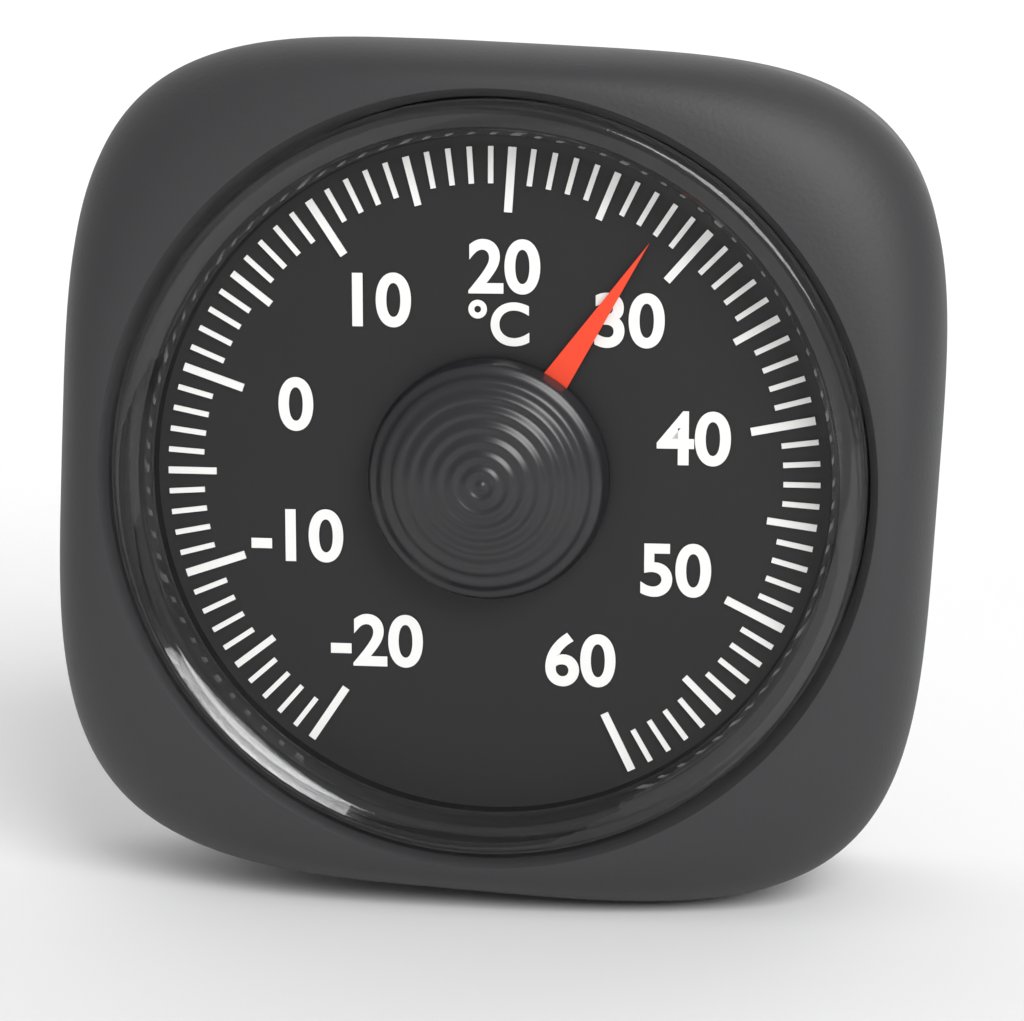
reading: 28 °C
